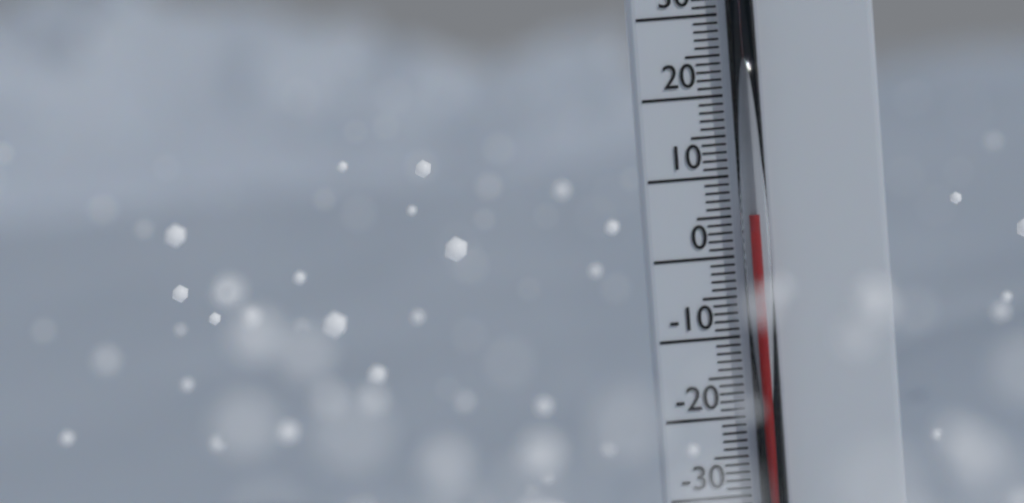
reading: 5 °C
